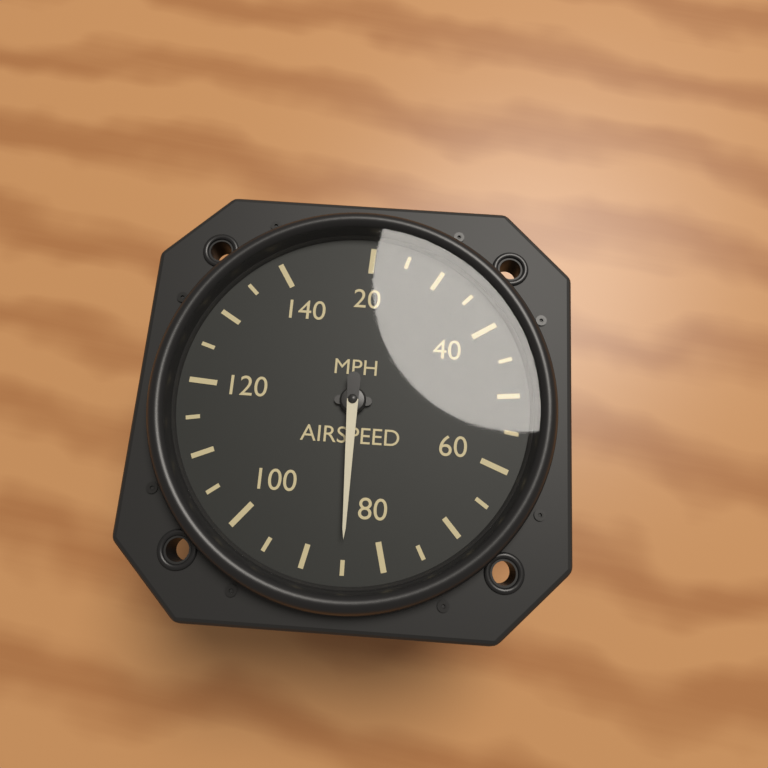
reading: 85 MPH
